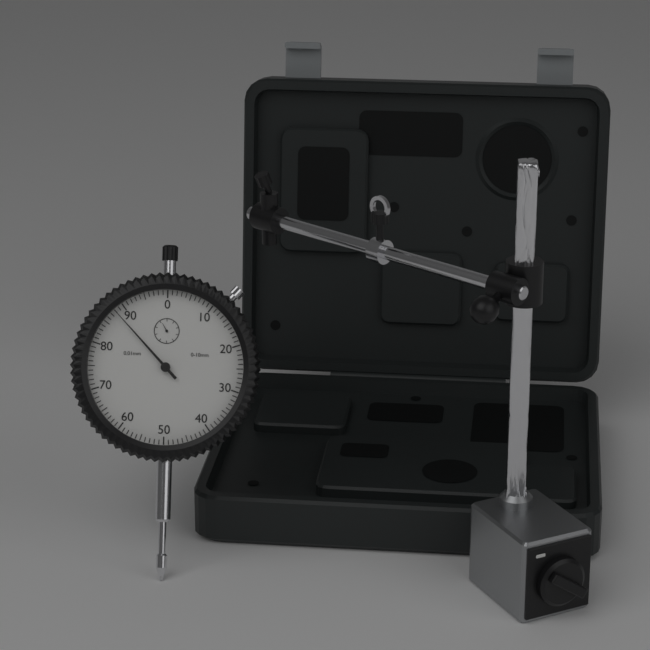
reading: 0.88 mm
